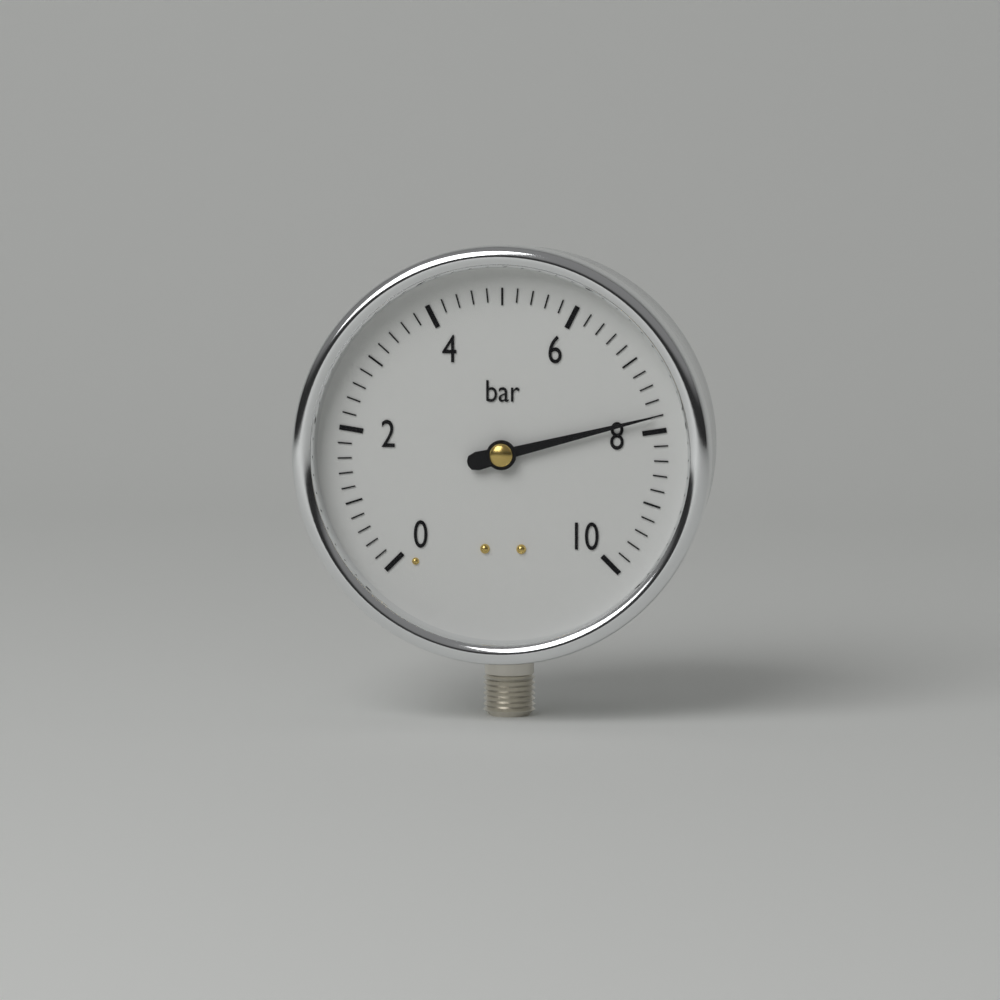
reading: 7.8 bar
